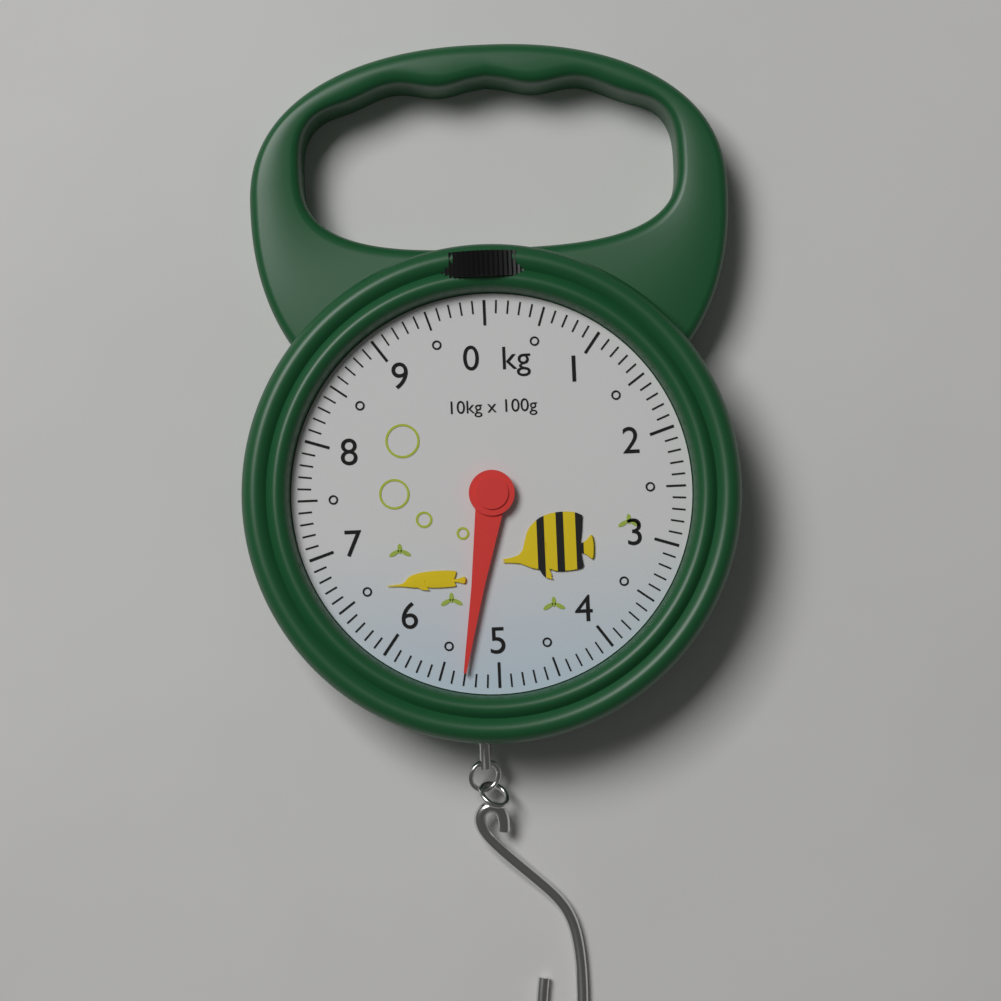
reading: 5.3 kg
